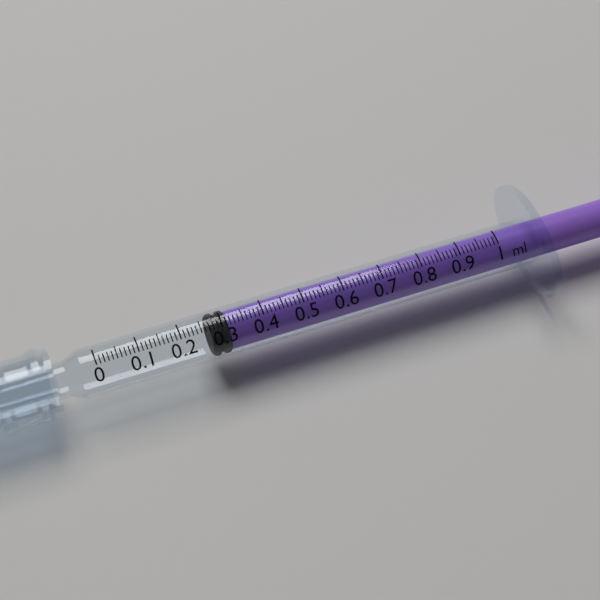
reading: 0.27 ml
